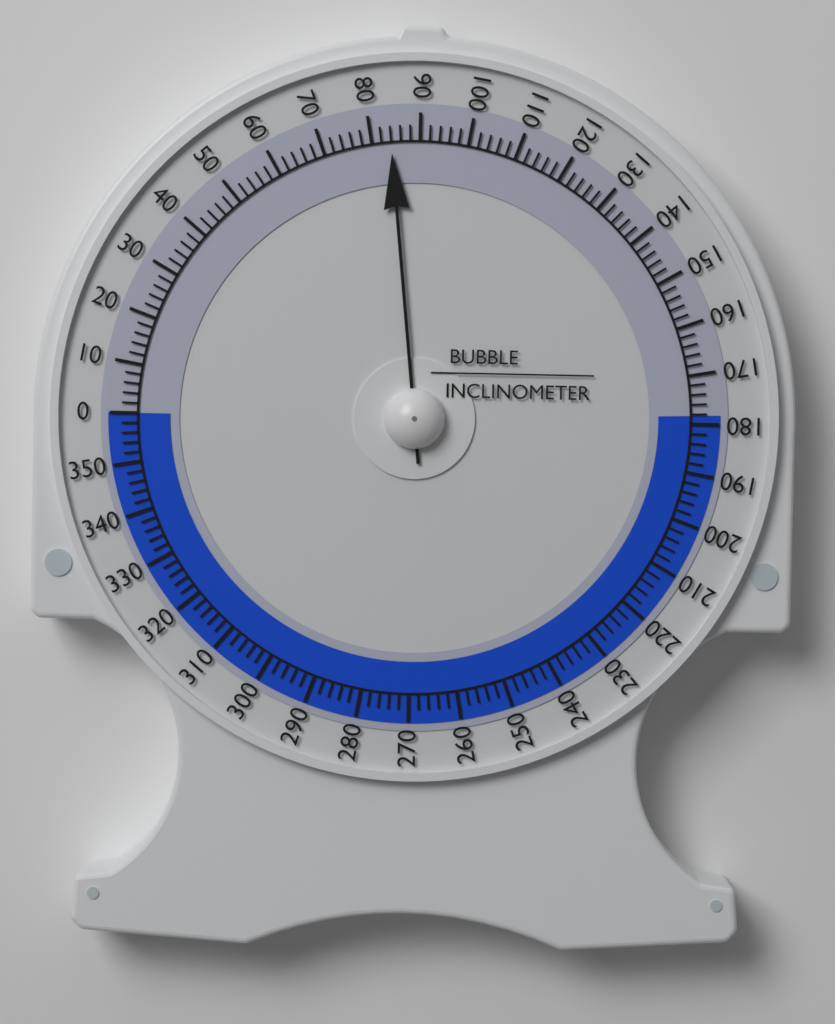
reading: 84 (no unit)
